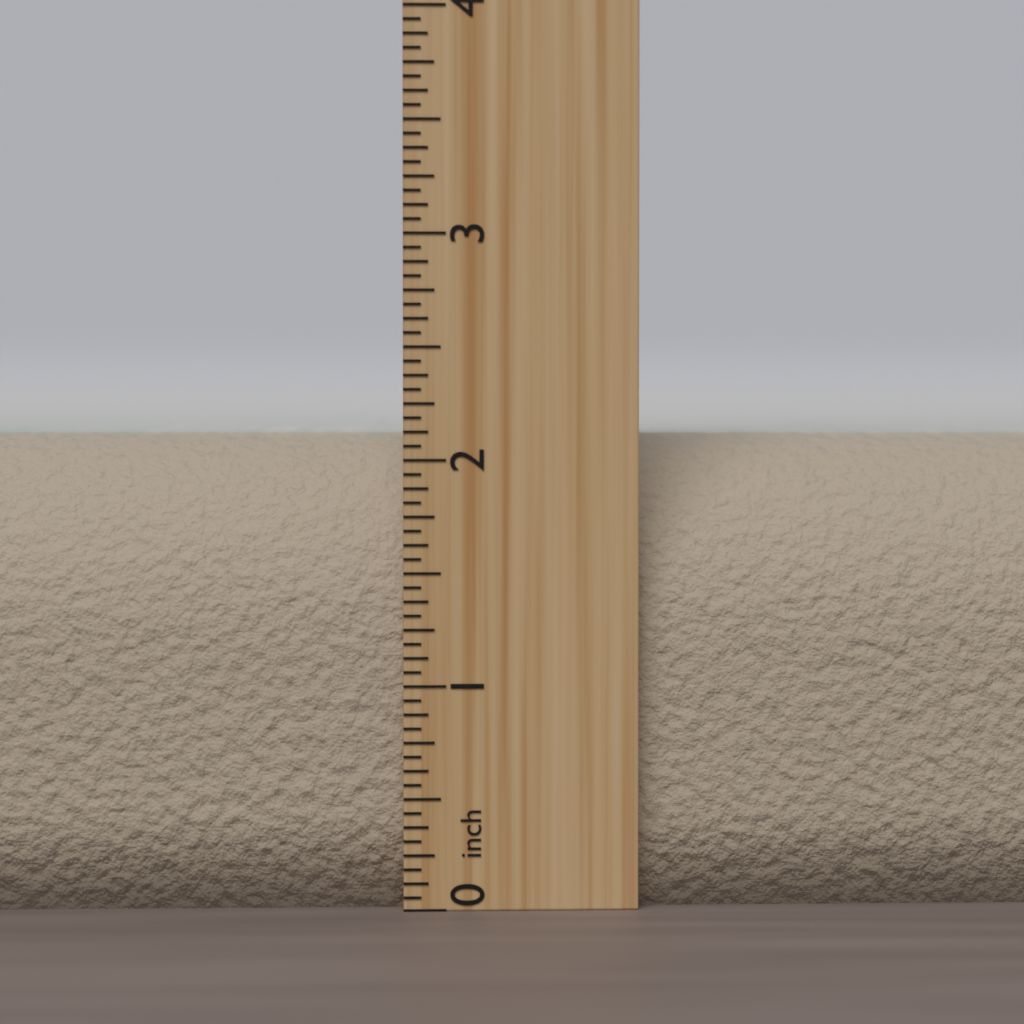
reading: 2.1250 inch
